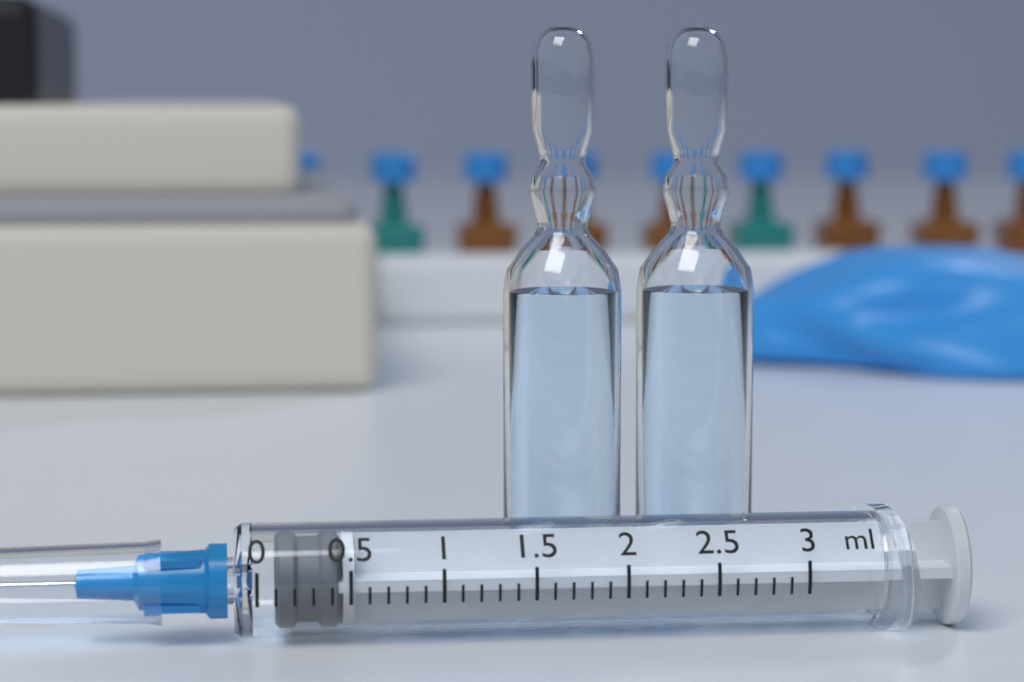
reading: 0.1 ml
